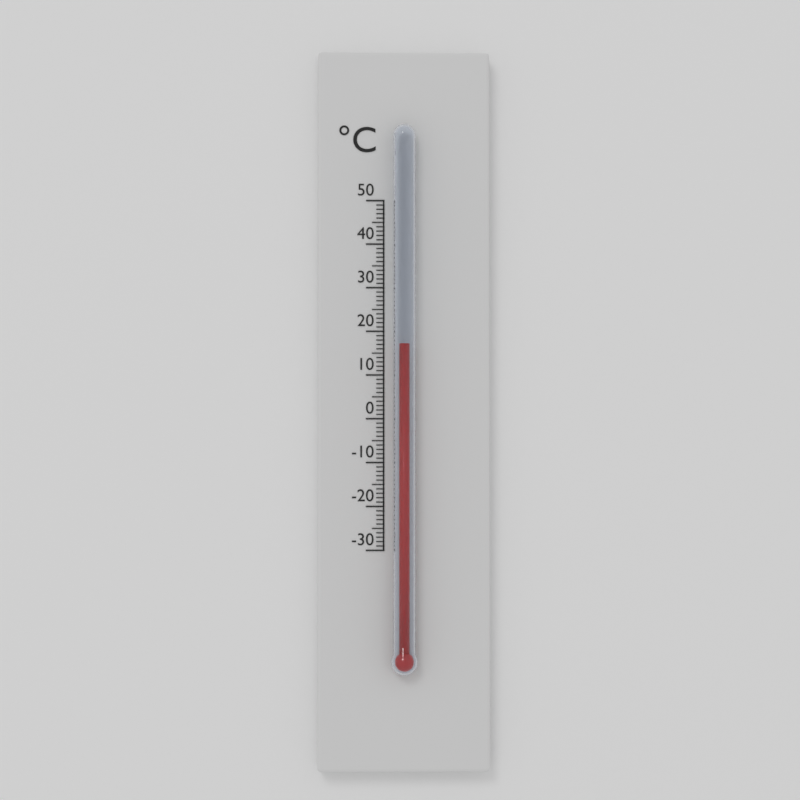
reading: 17 °C
